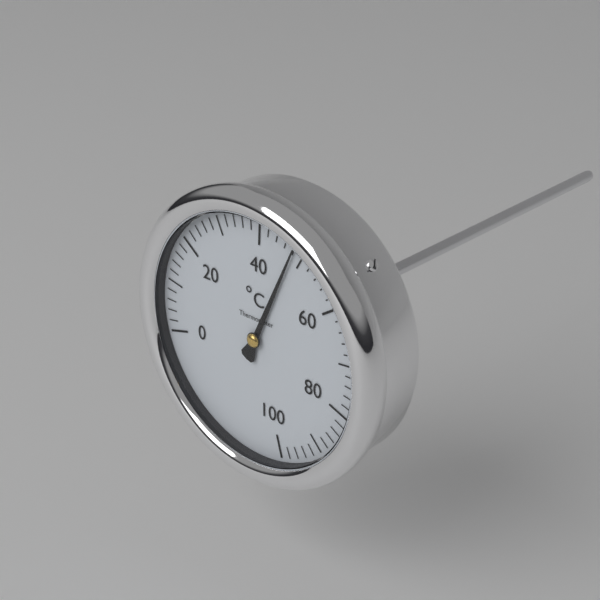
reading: 48 °C
